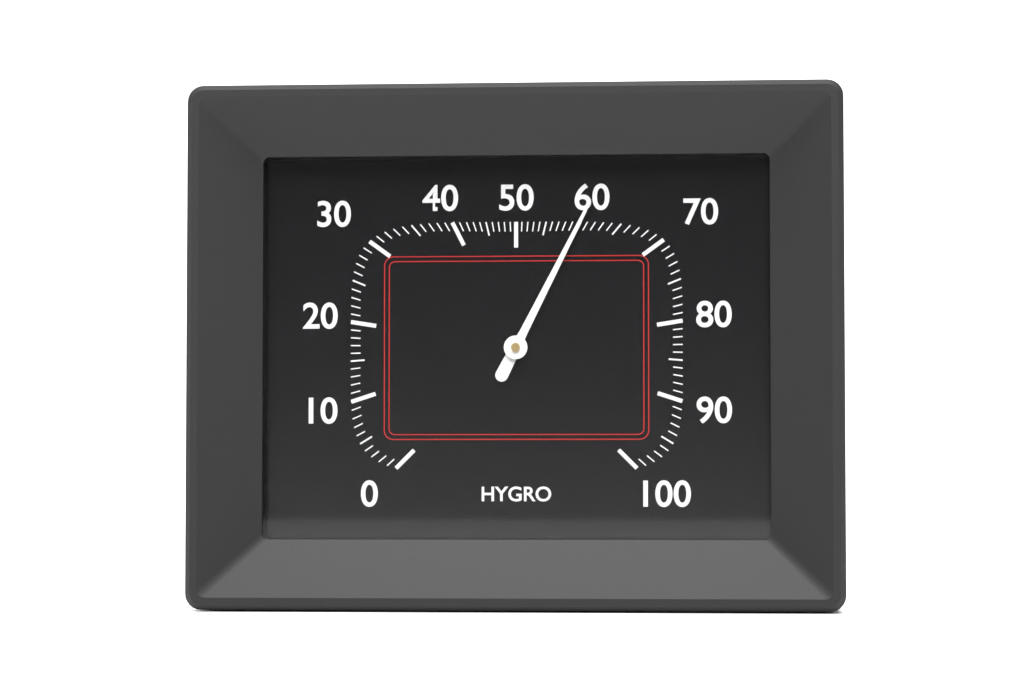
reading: 60 %
